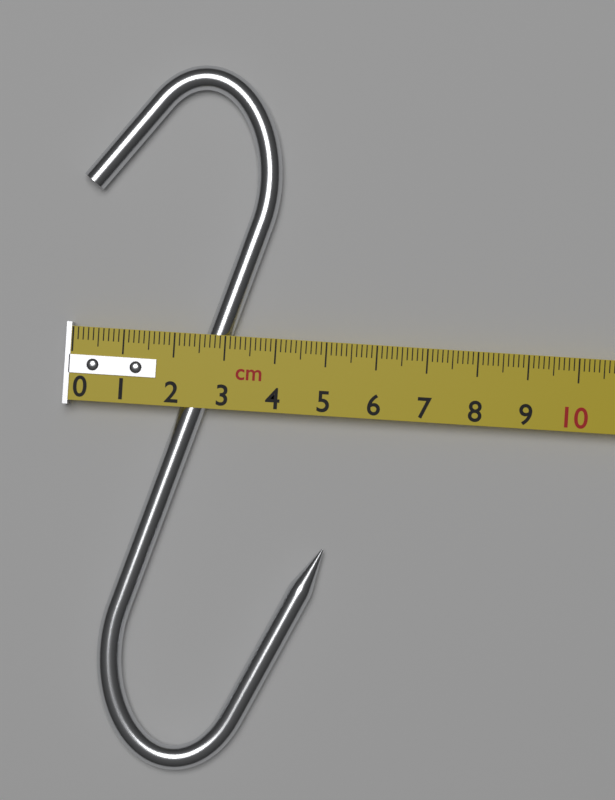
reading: 5.2 cm
